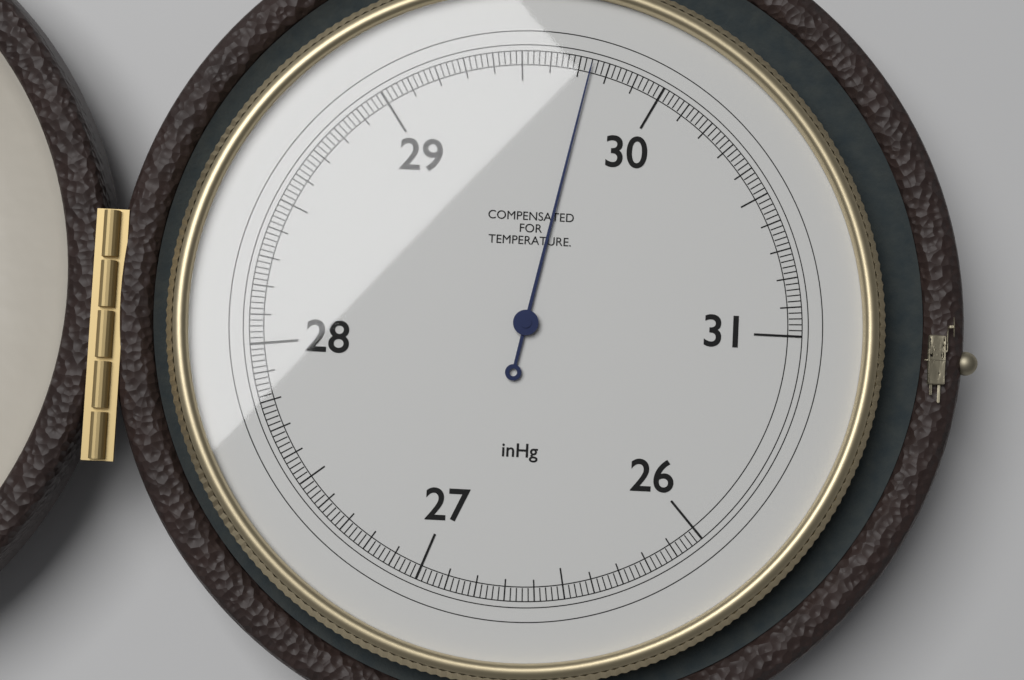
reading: 29.74 inHg
